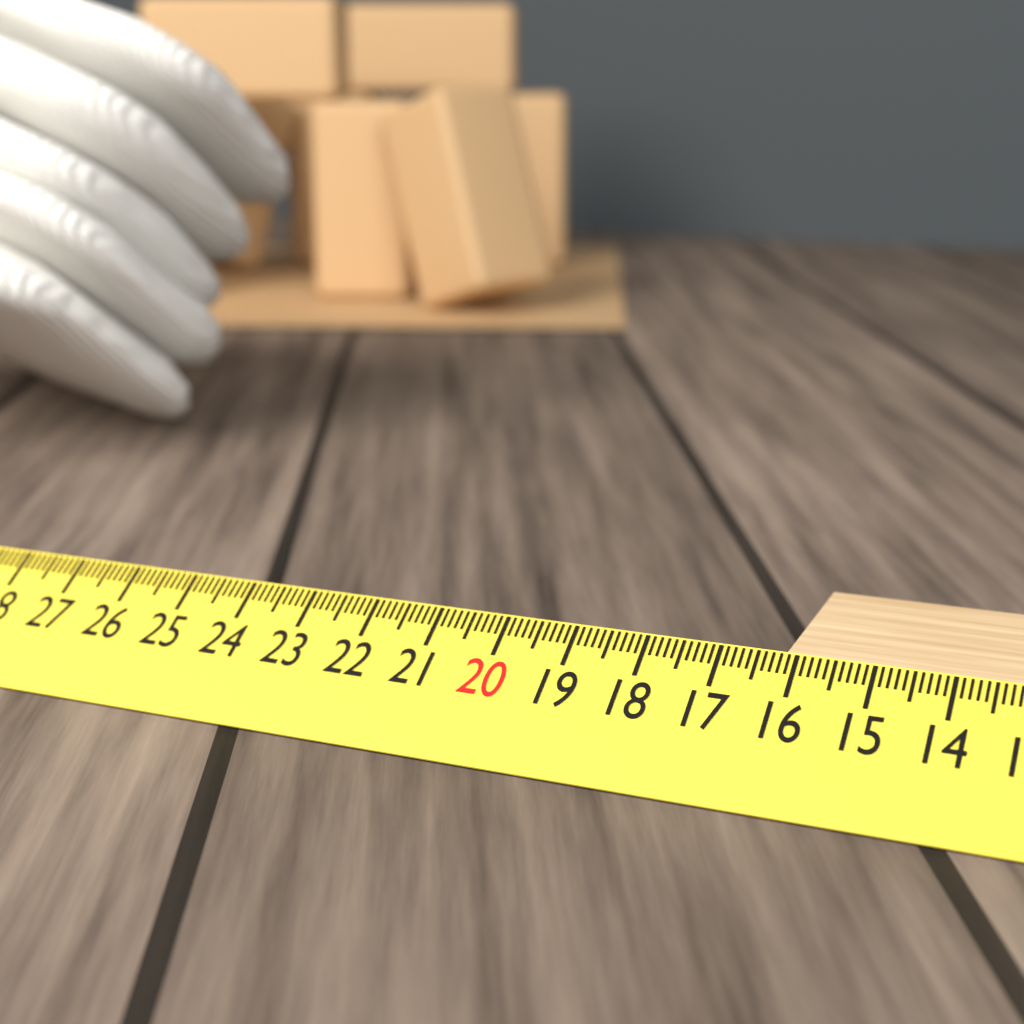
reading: 16.2 cm
